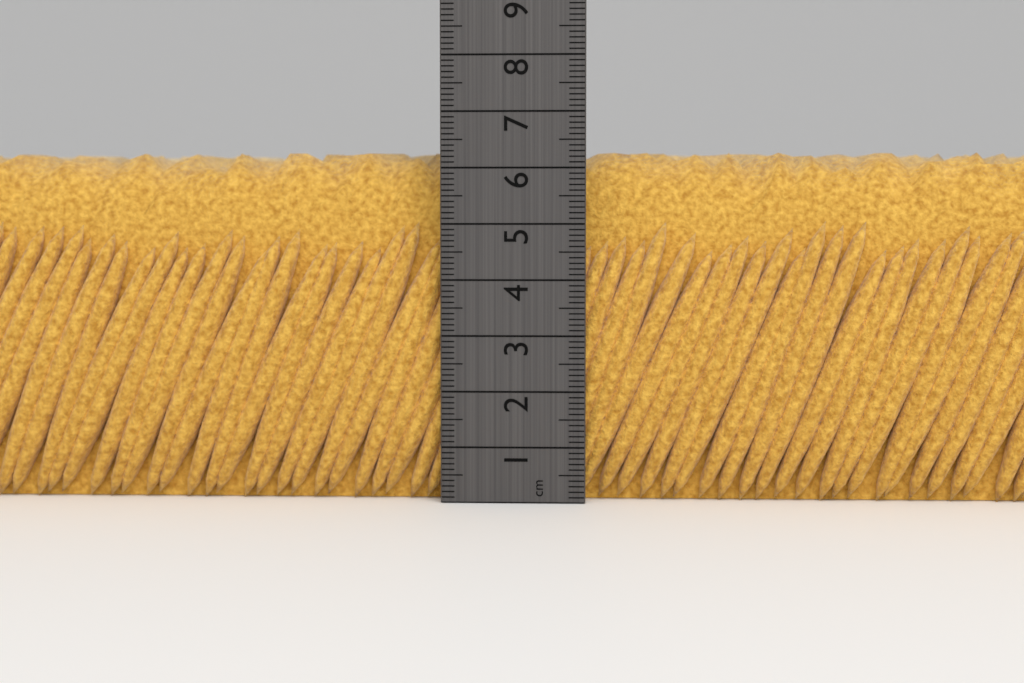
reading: 6.3 cm
